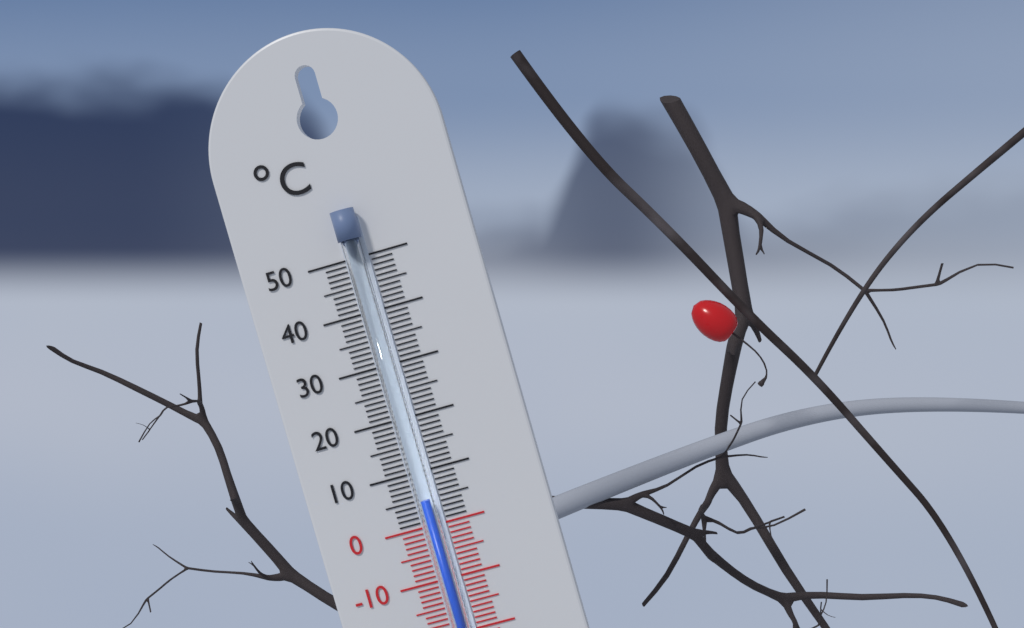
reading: 5 °C
